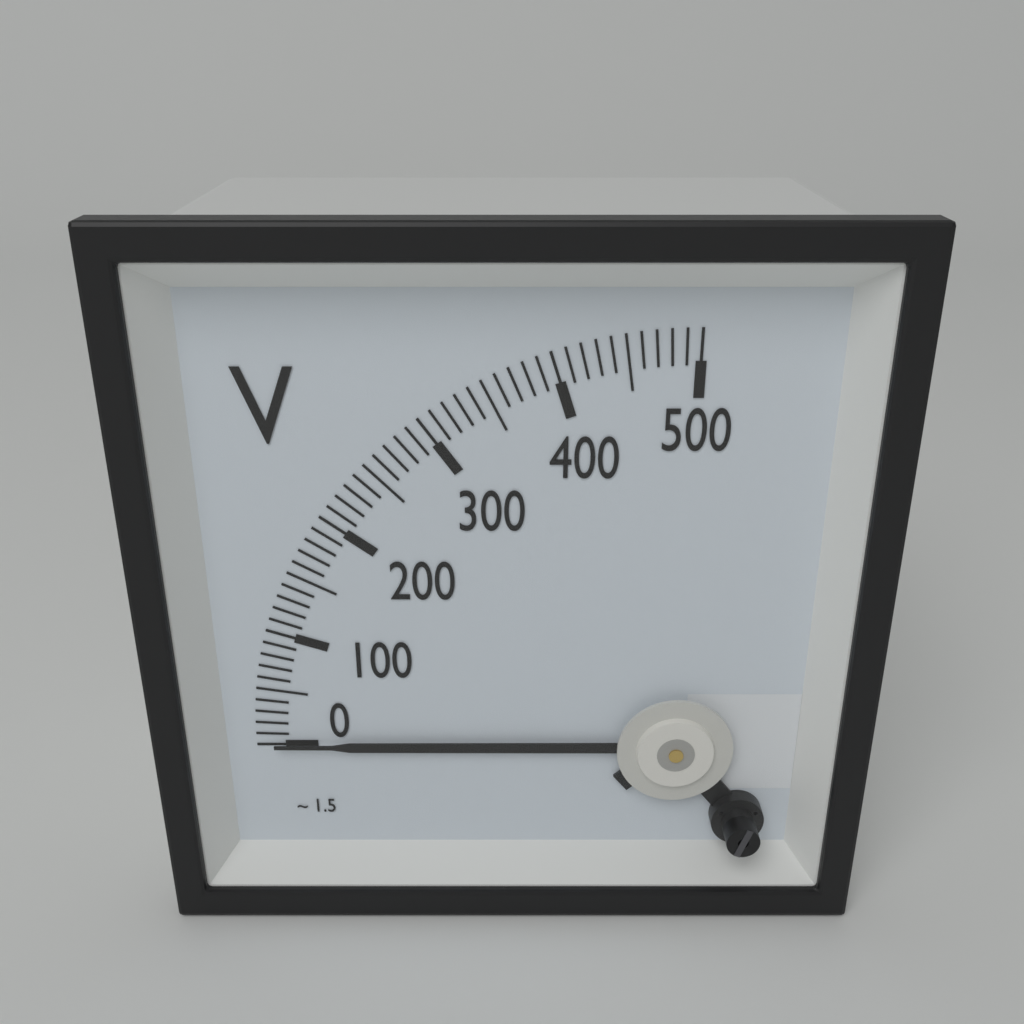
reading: 0 V
